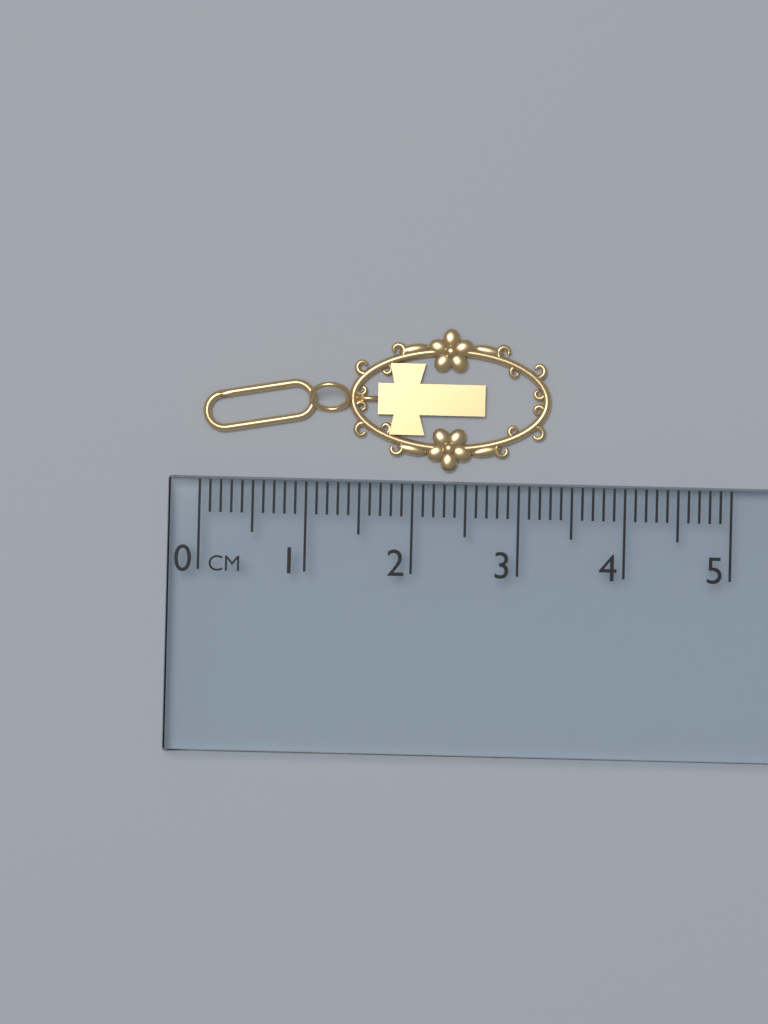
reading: 3.3 cm
